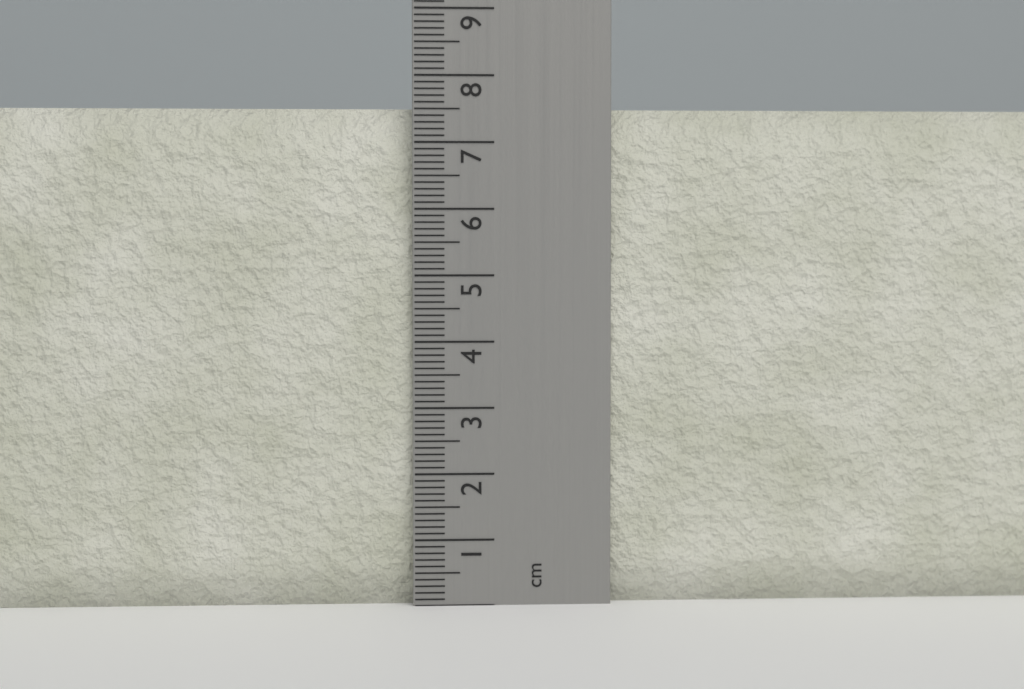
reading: 7.5 cm
